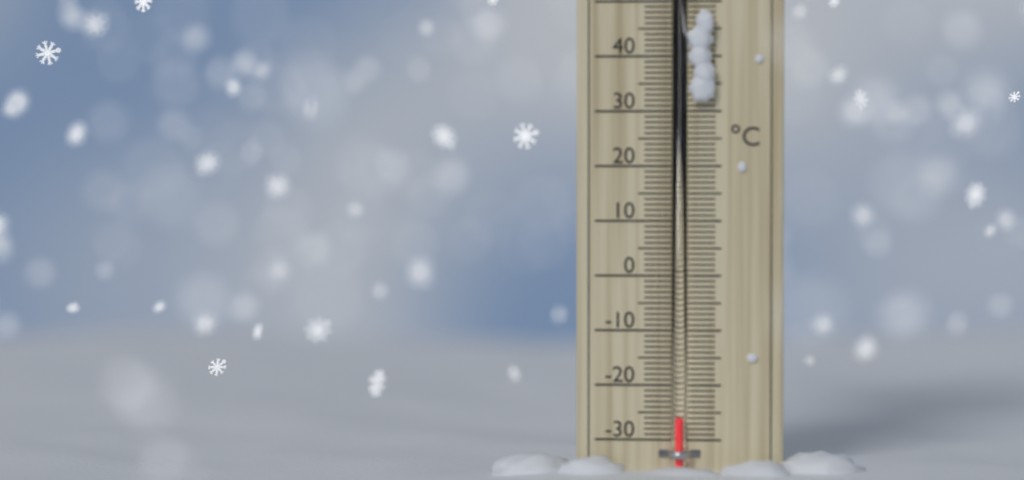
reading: -26 °C
